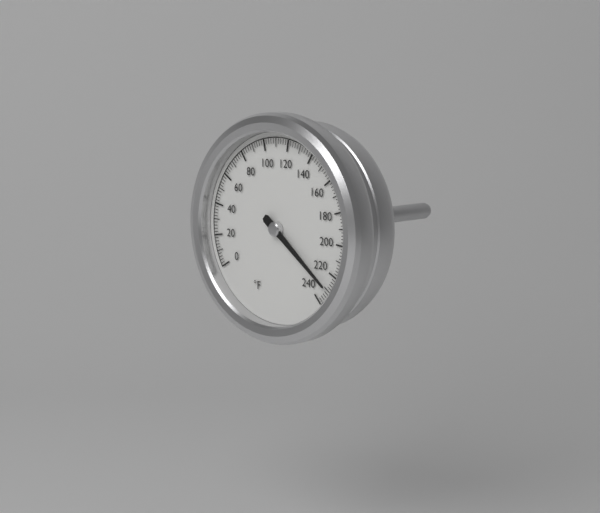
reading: 230 °F
